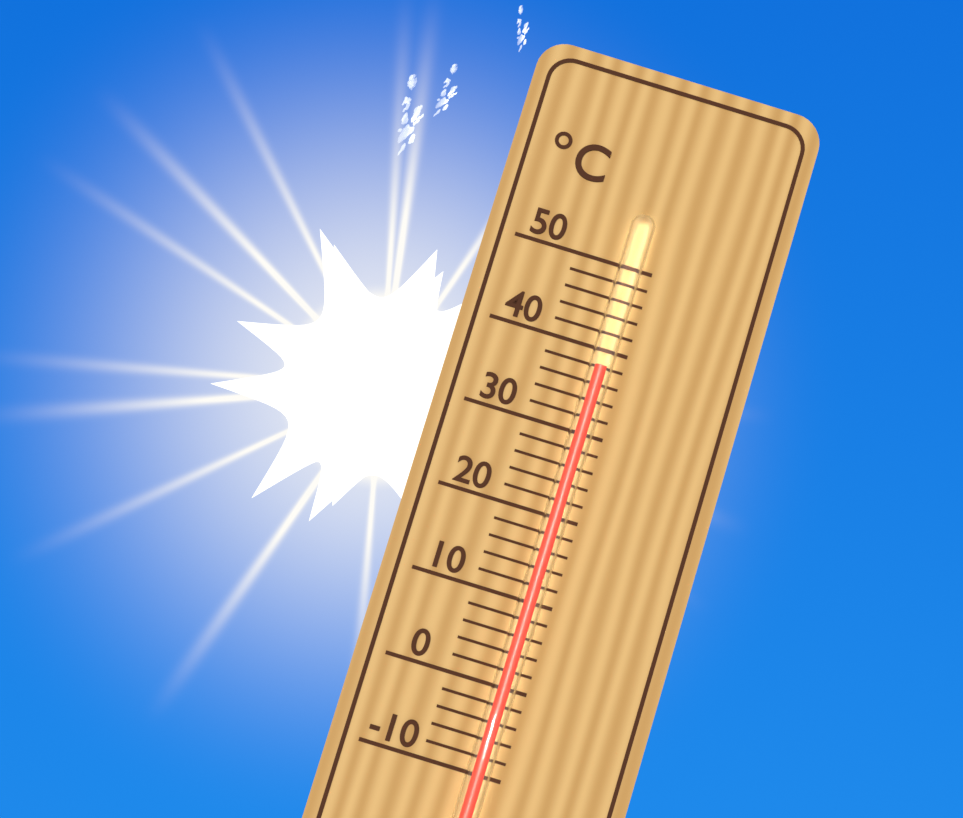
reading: 38 °C
